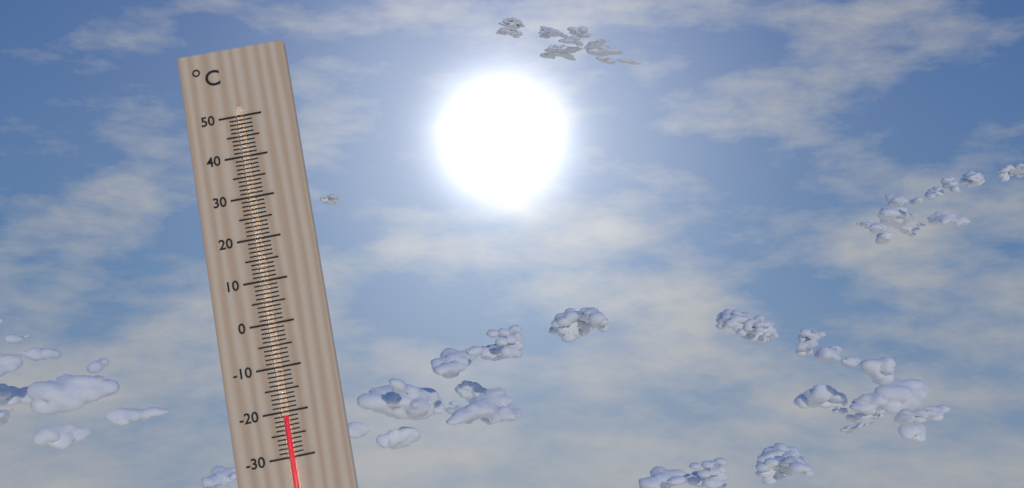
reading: -21 °C
